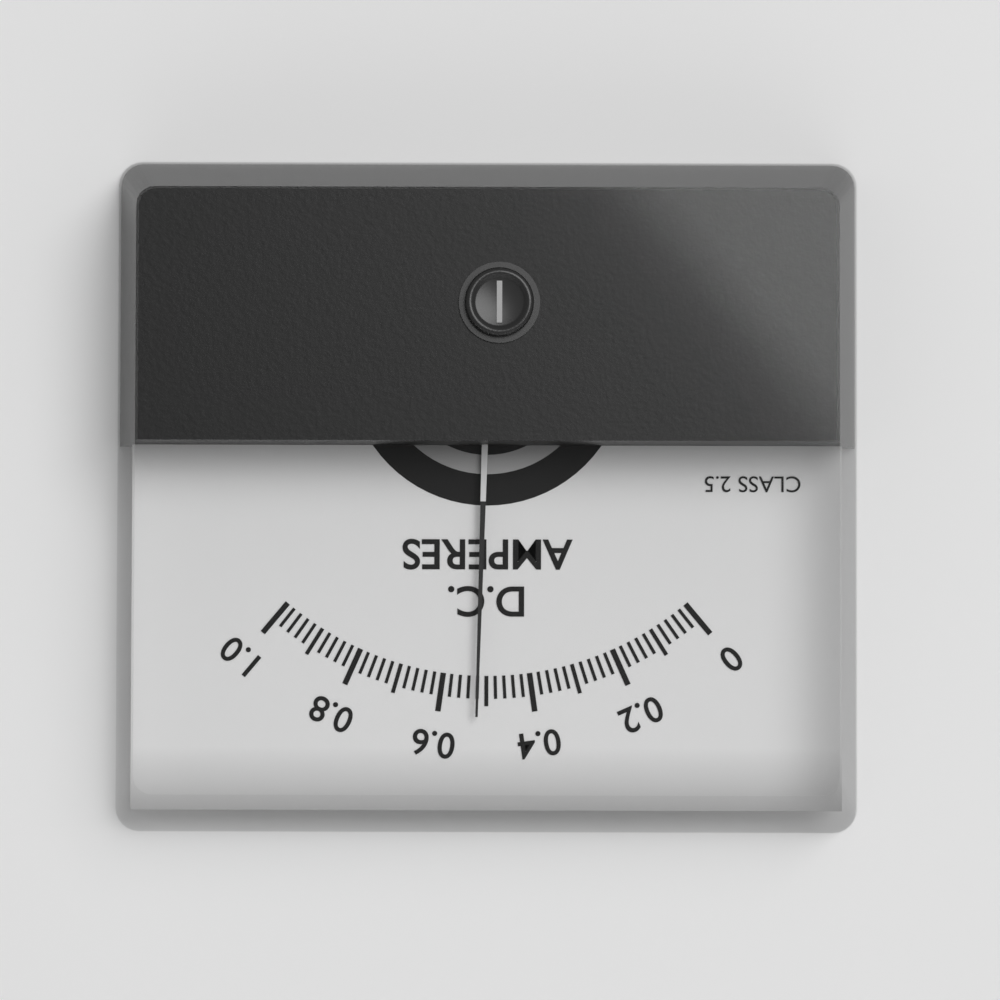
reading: 0.52 A
